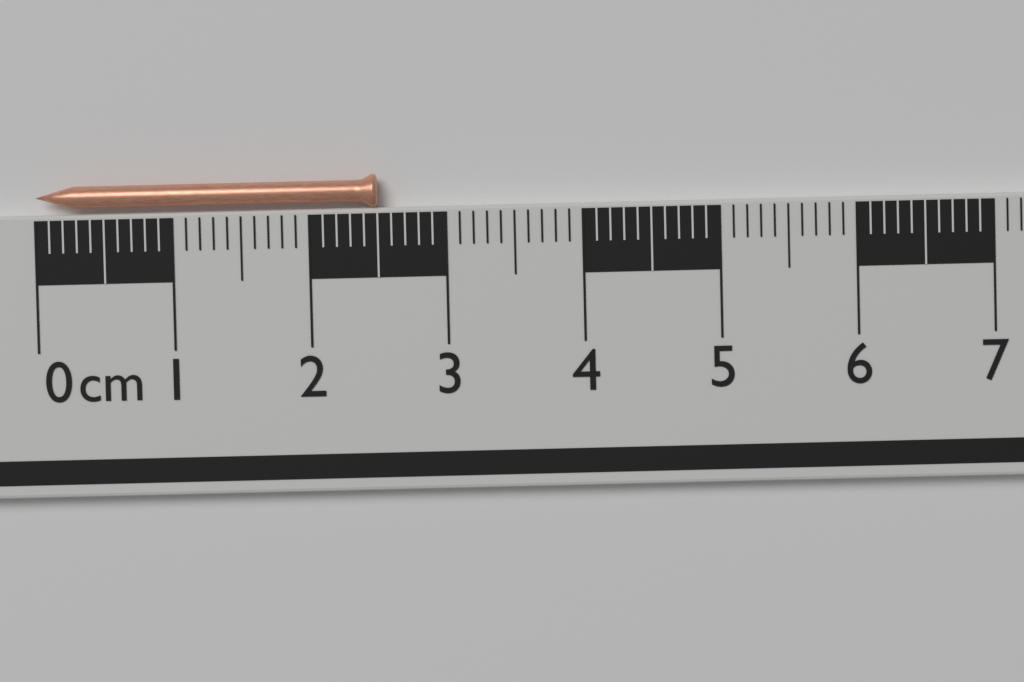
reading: 2.5 cm
